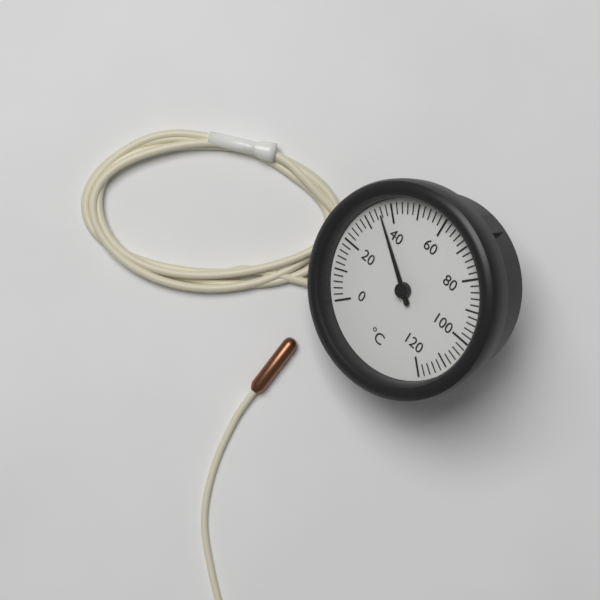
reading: 36 °C
